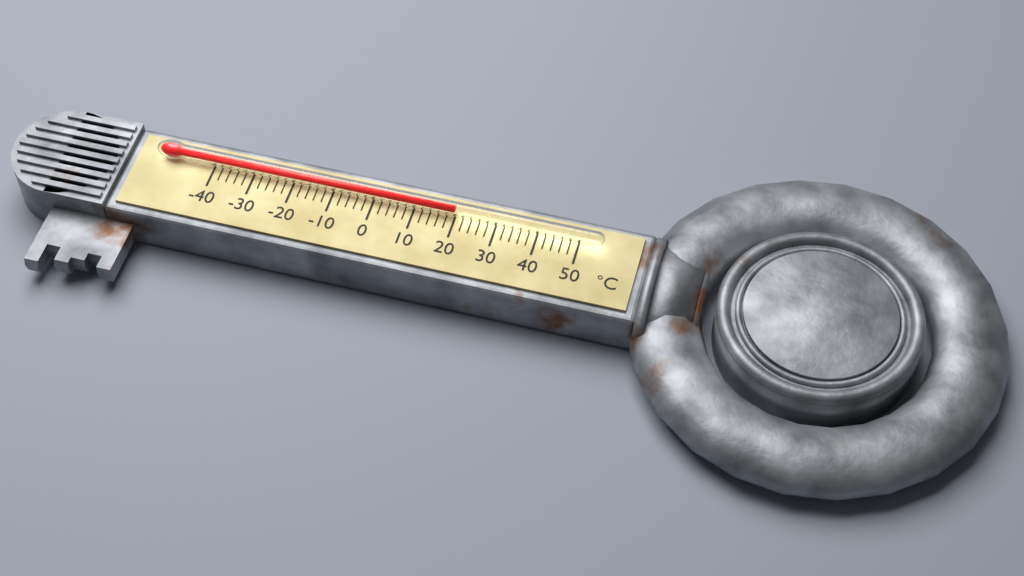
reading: 20 °C
